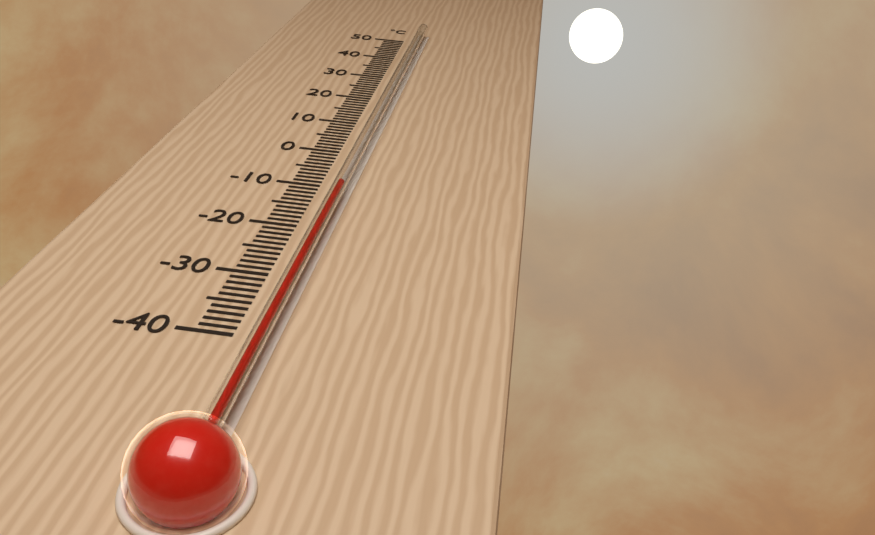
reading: -12 °C
